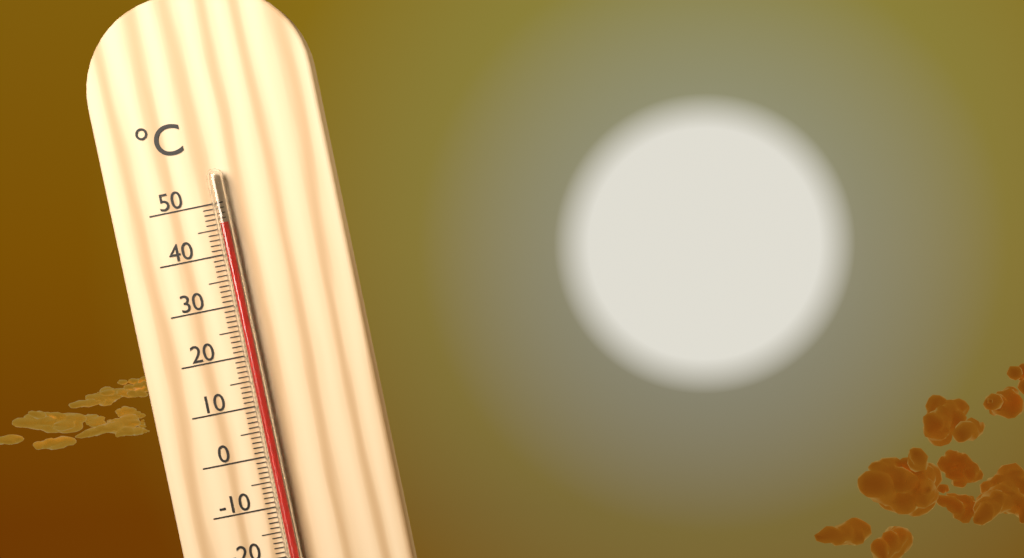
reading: 46 °C
